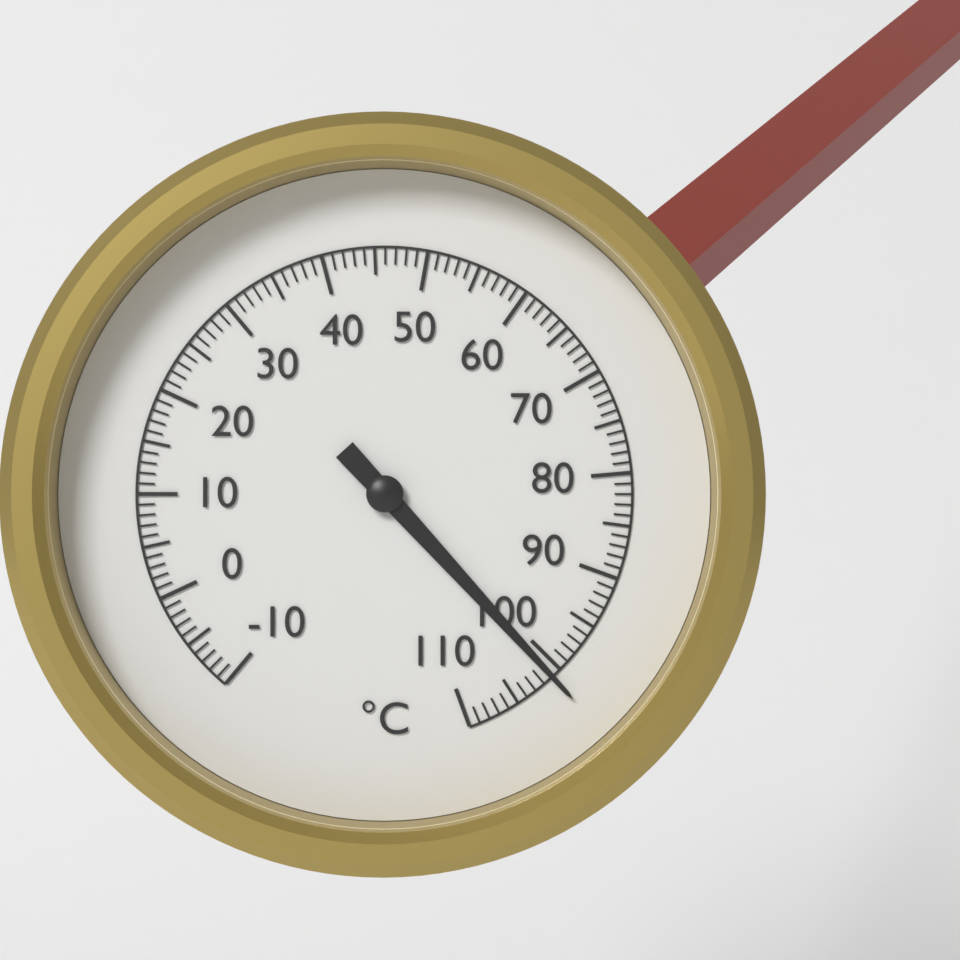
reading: 101 °C
